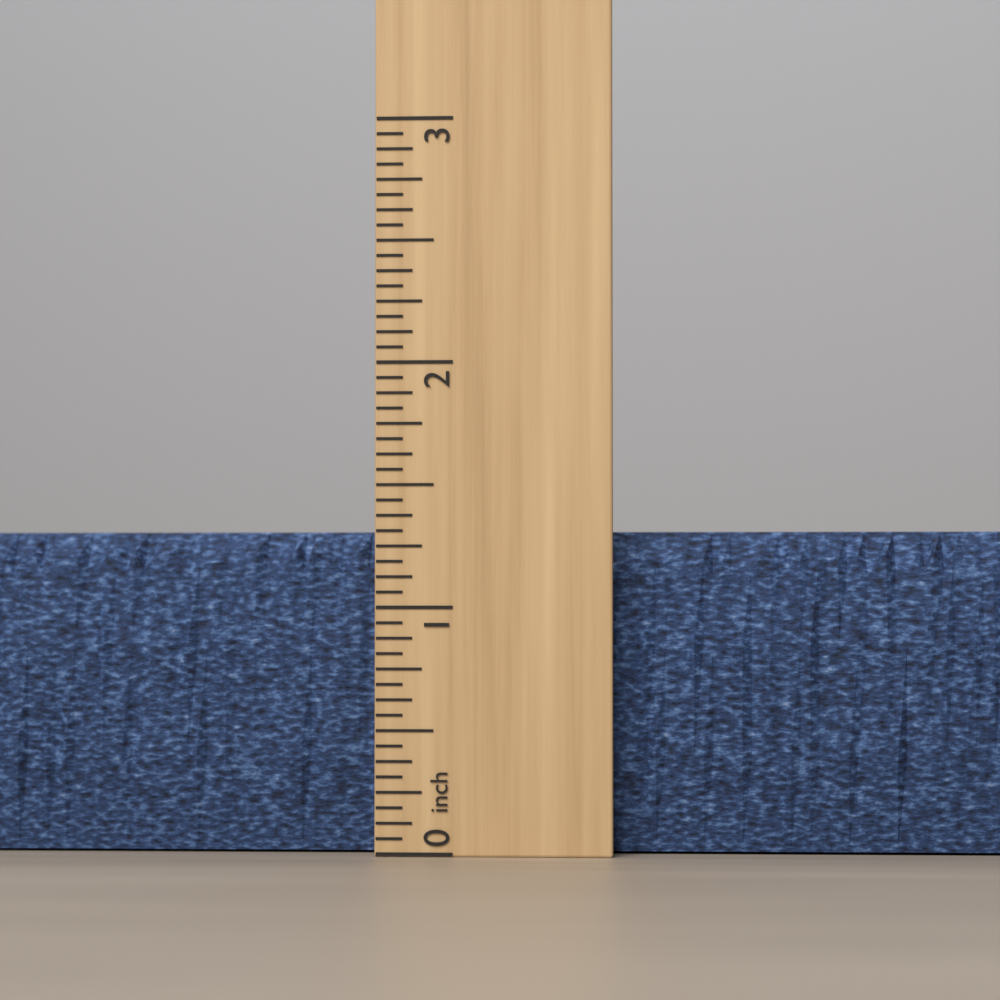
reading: 1.3125 inch
